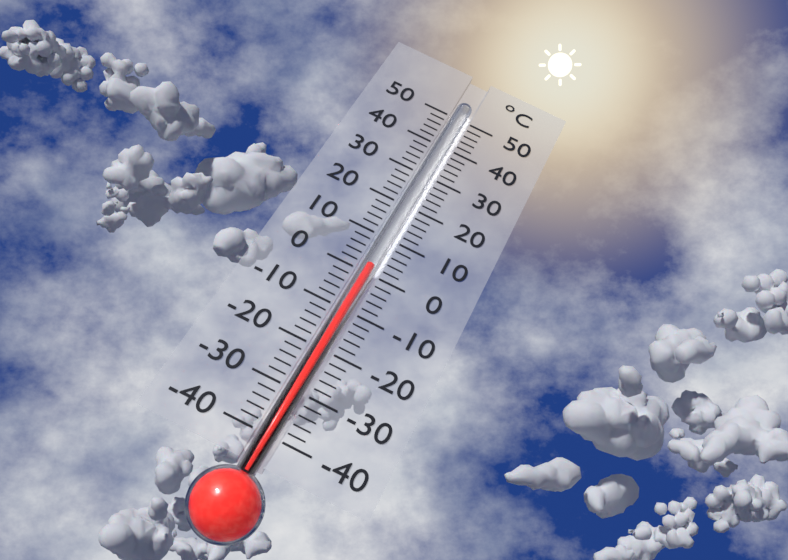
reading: 2 °C
